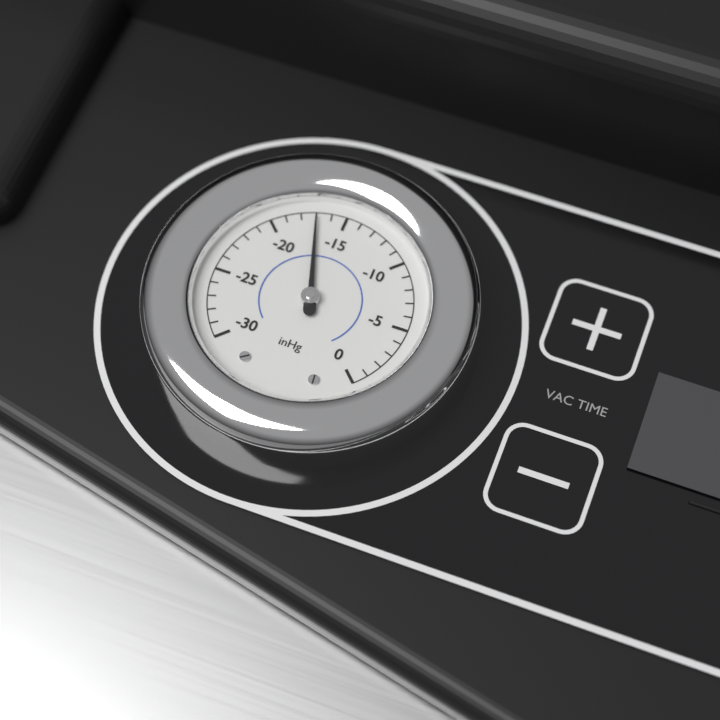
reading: -17 inHg
